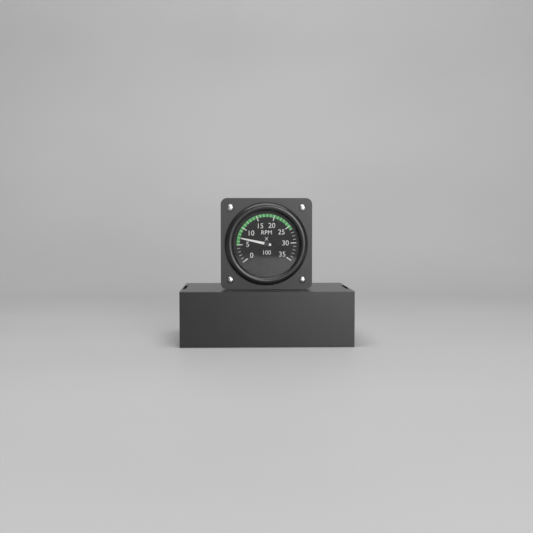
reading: 7 RPM x 100
